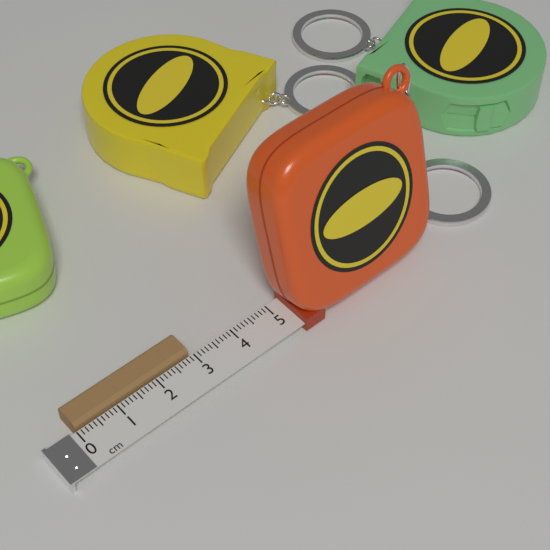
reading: 2.9 cm
